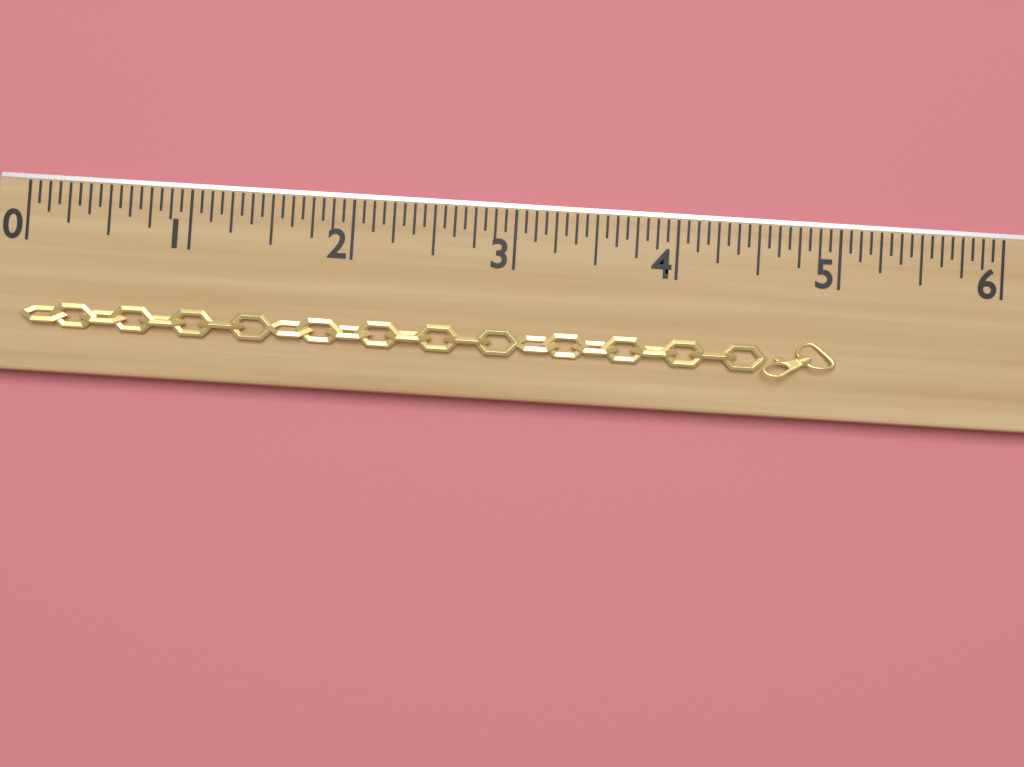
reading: 5.0000 (no unit)
